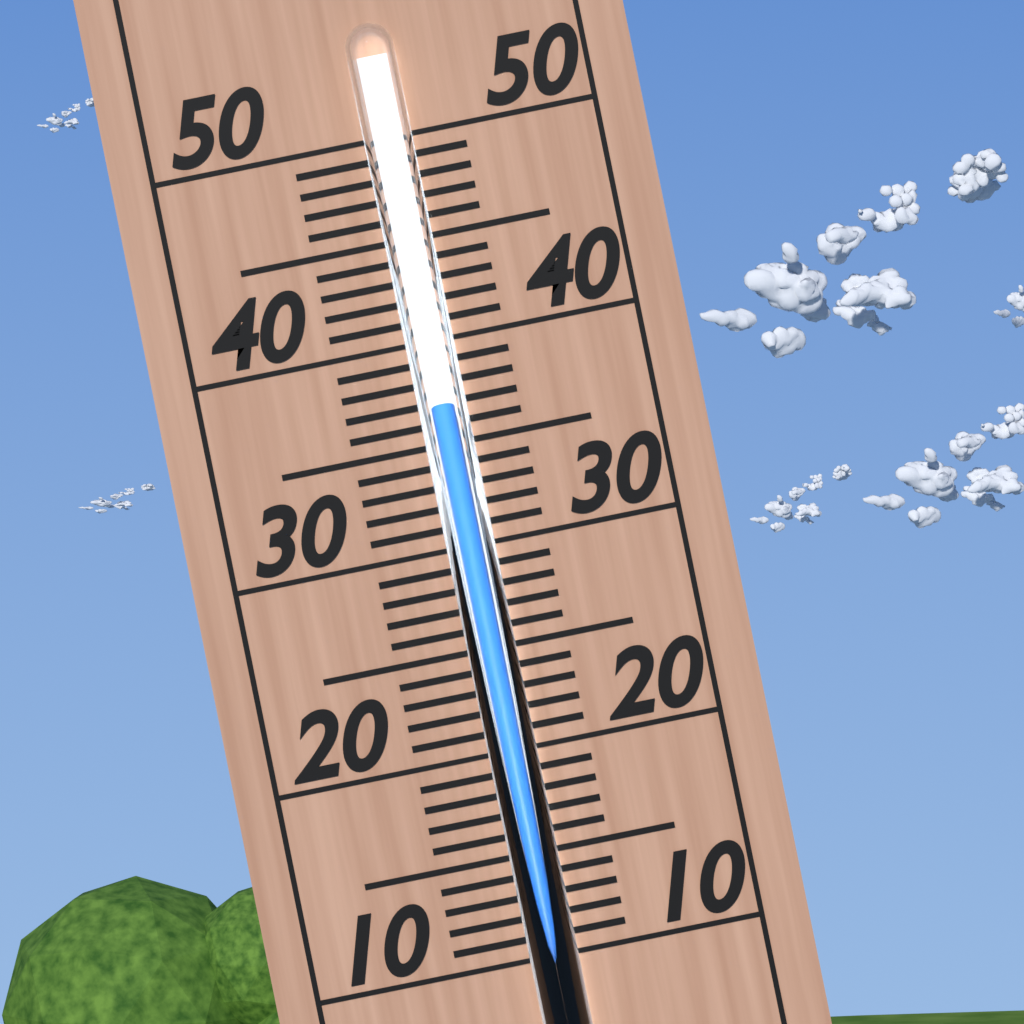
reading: 37 (no unit)
